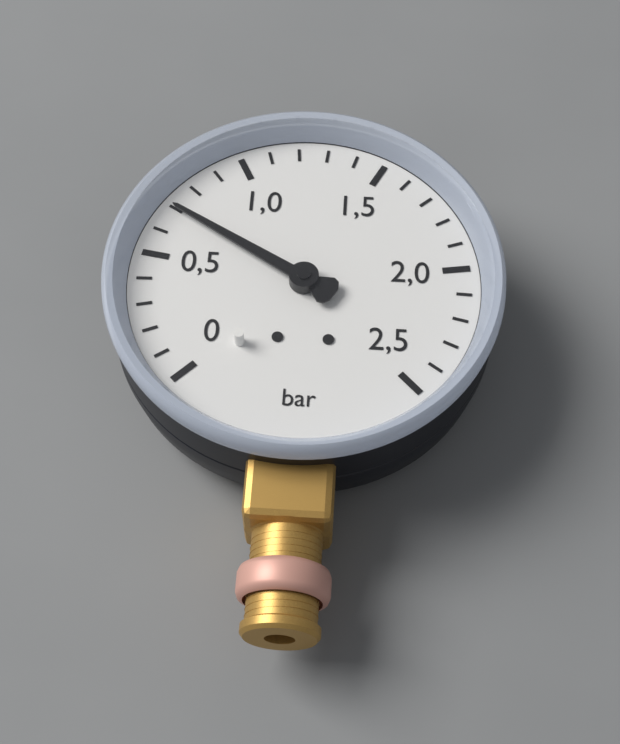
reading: 0.7 bar
